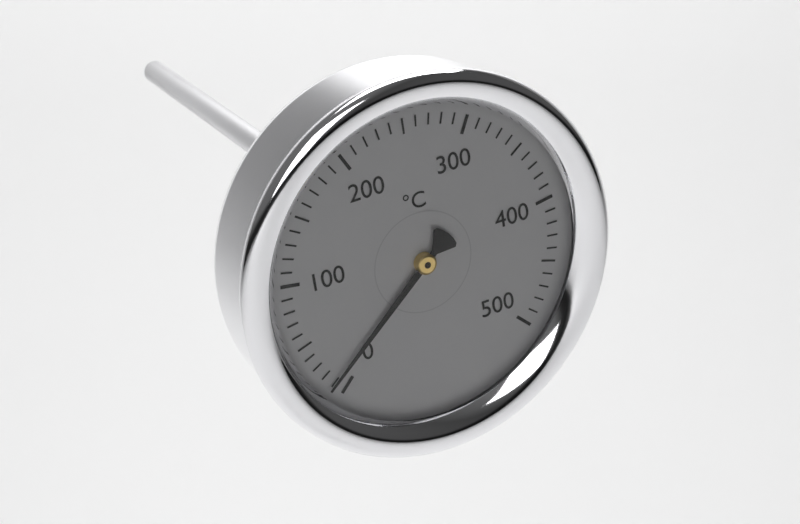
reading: 10 °C
